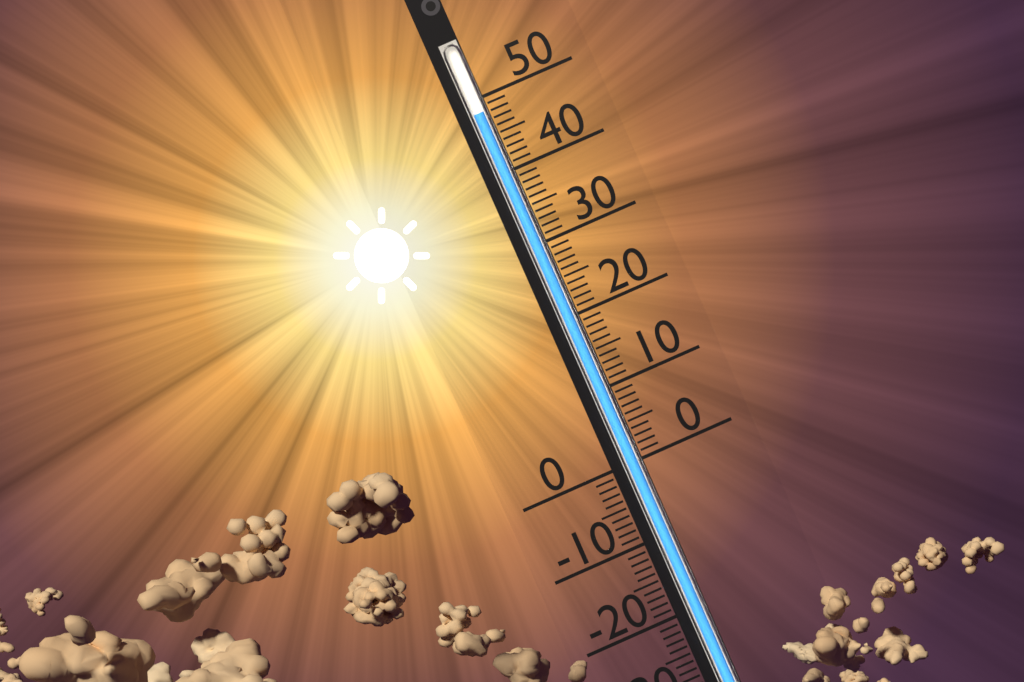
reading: 48 (no unit)
